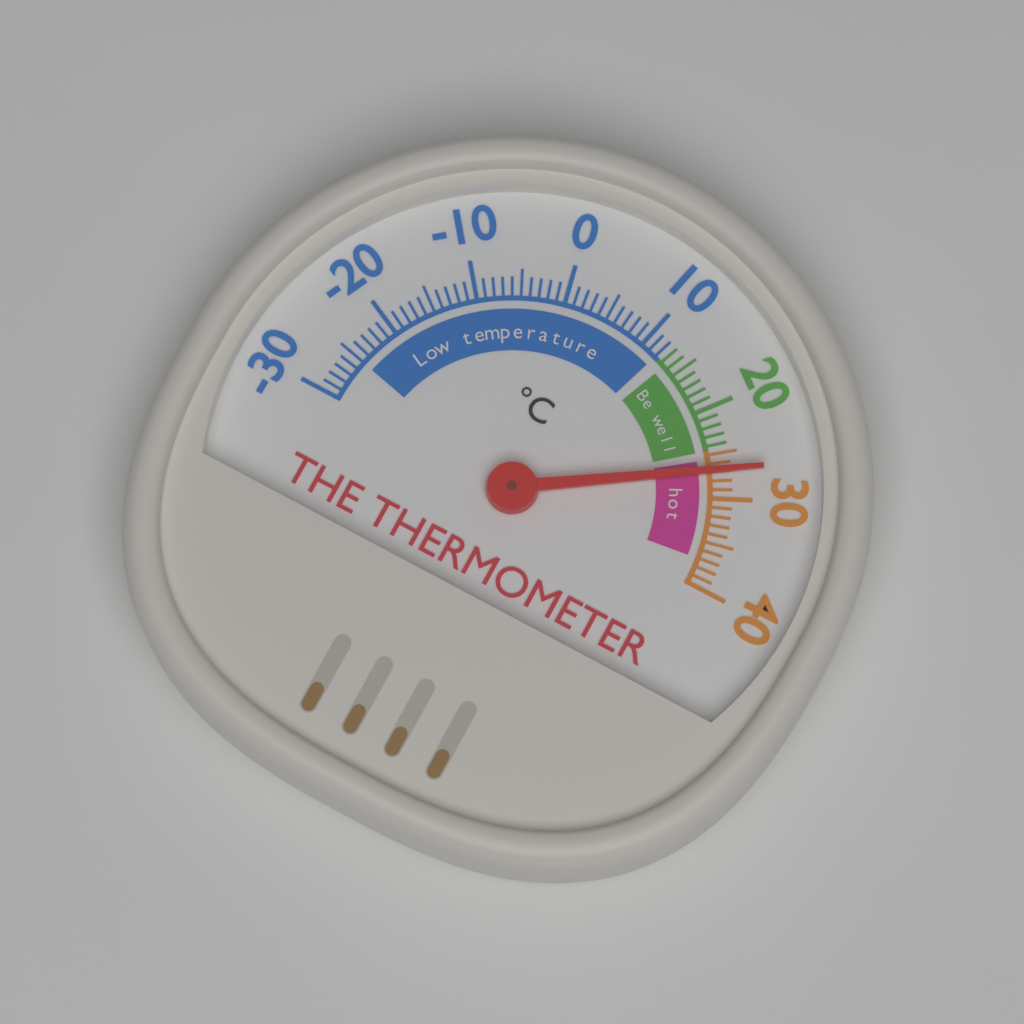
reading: 27 °C
